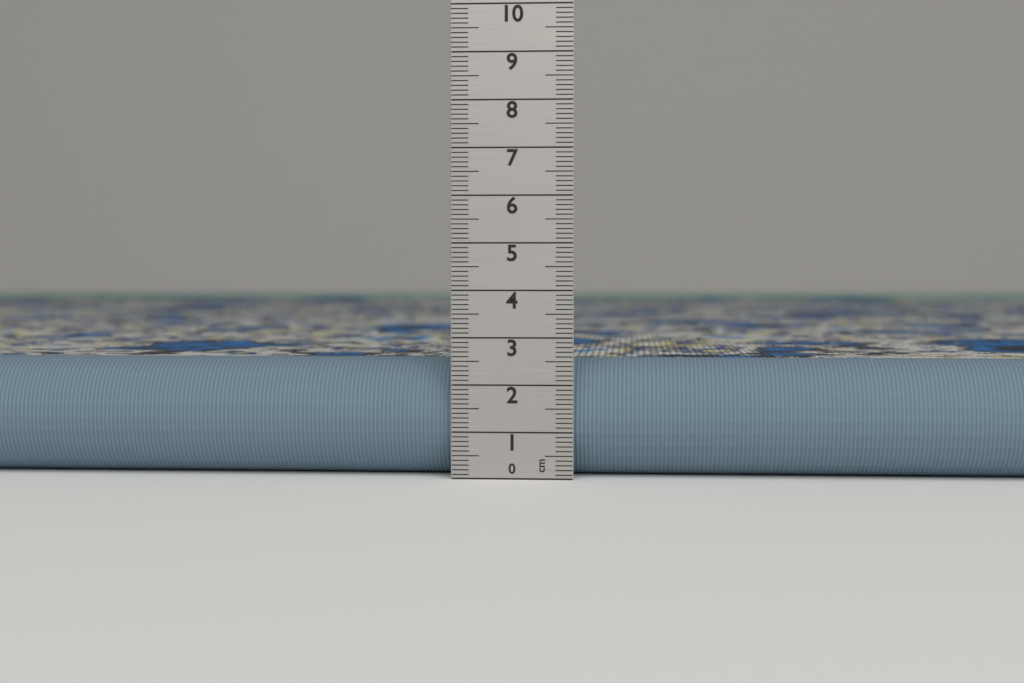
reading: 2.5 cm
